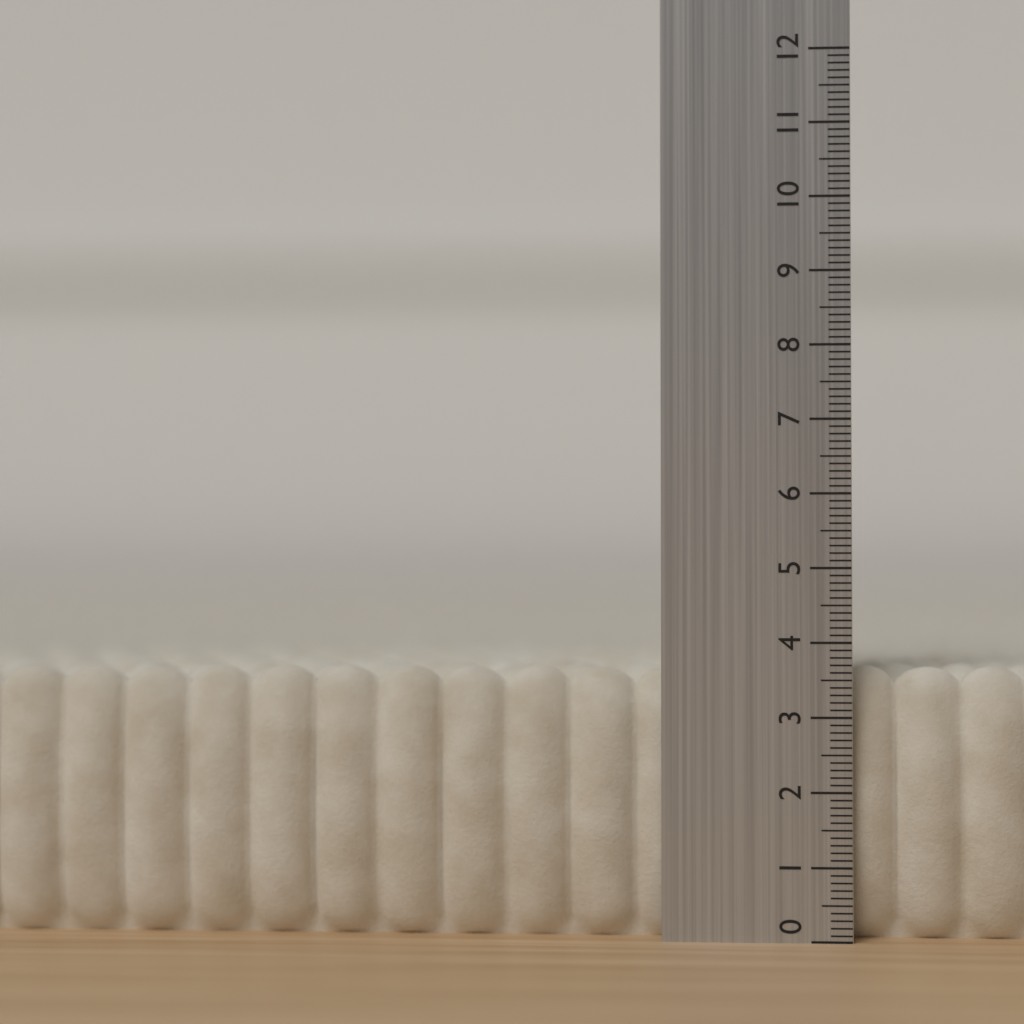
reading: 3.7 (no unit)
